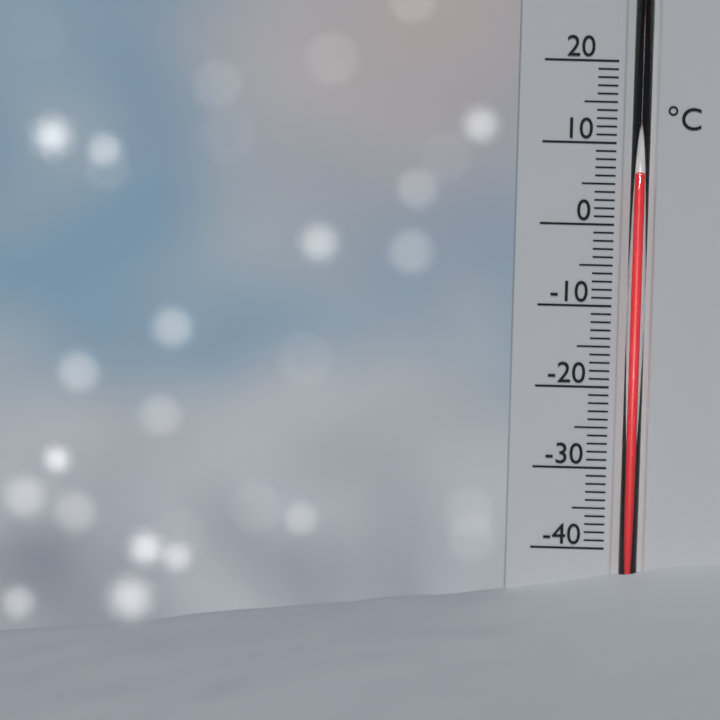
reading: 6 °C
